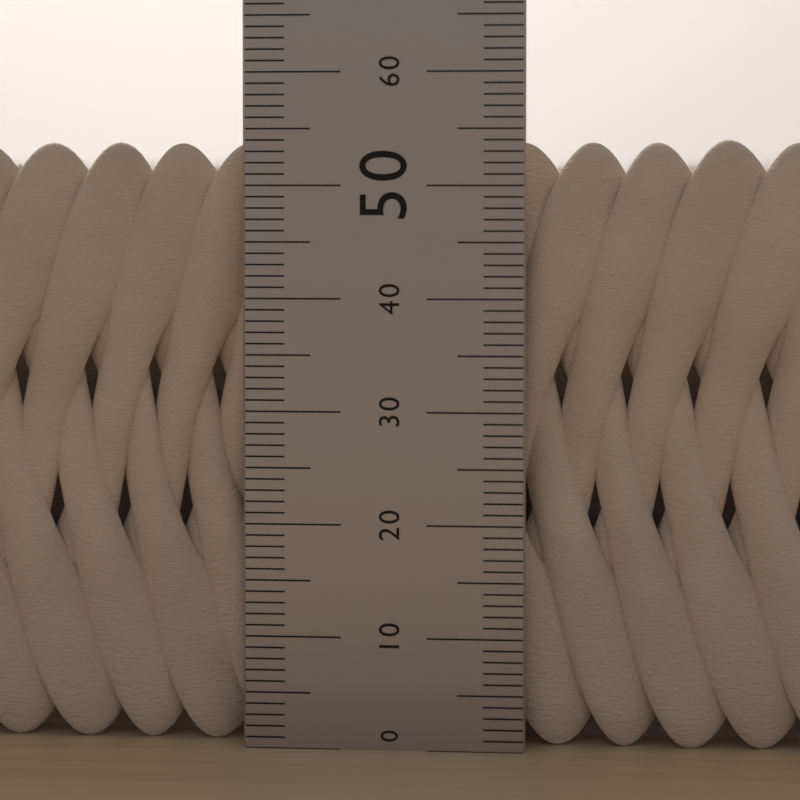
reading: 54 (no unit)
